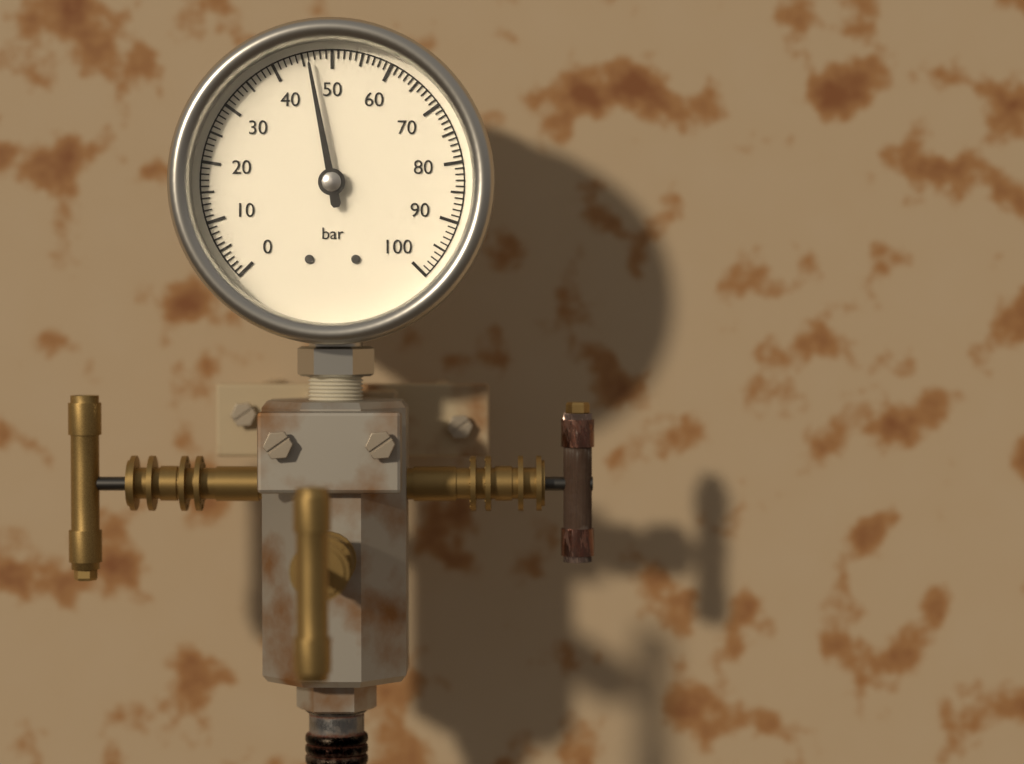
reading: 46 bar
